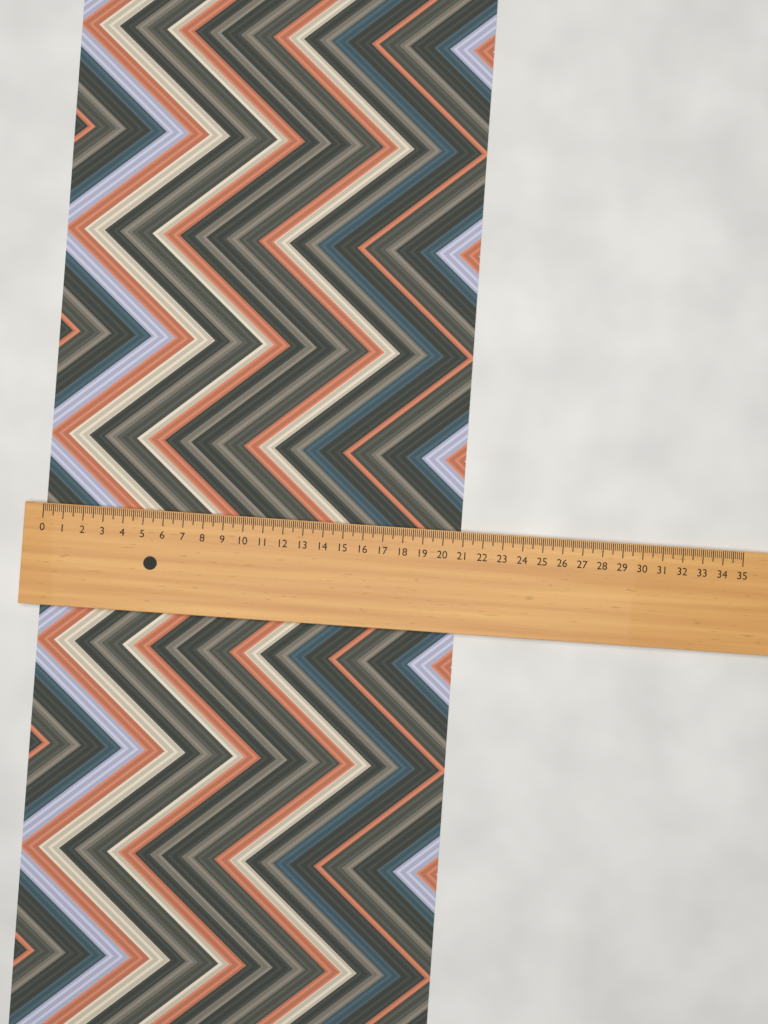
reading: 20.9 (no unit)
